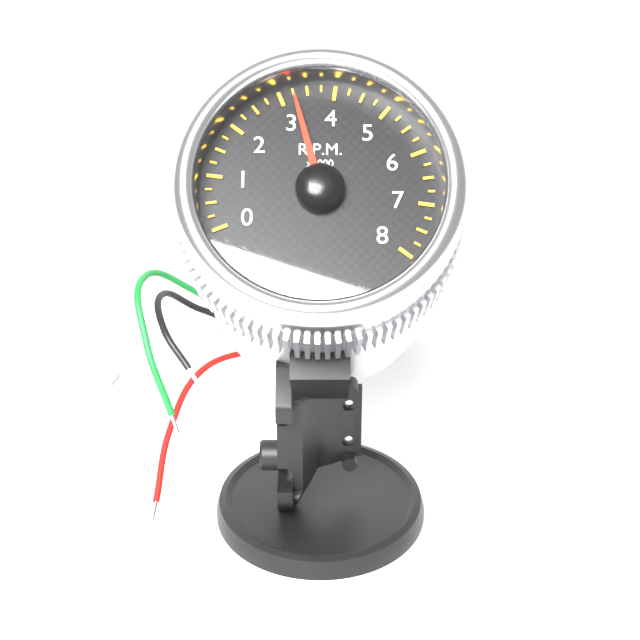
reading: 3.25 x1000 RPM
